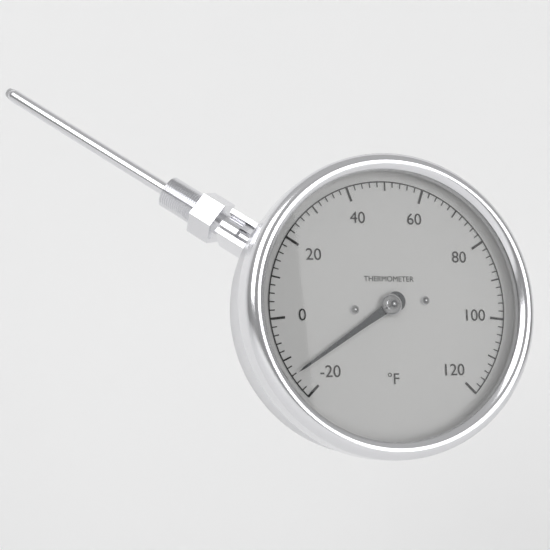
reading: -14 °F
